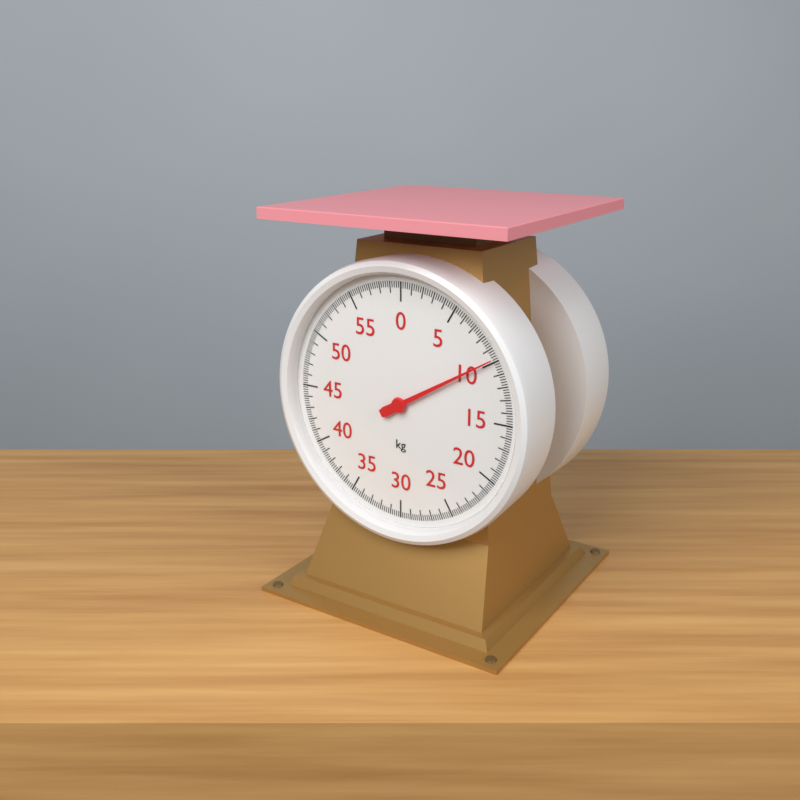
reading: 9.8 kg
